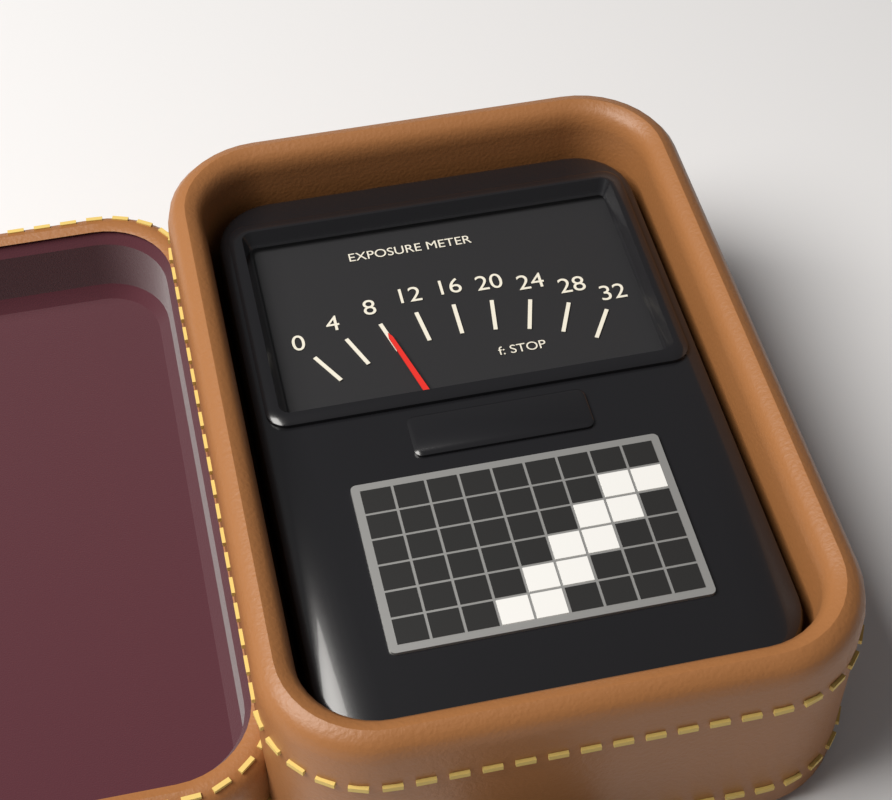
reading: 8 f: STOP
